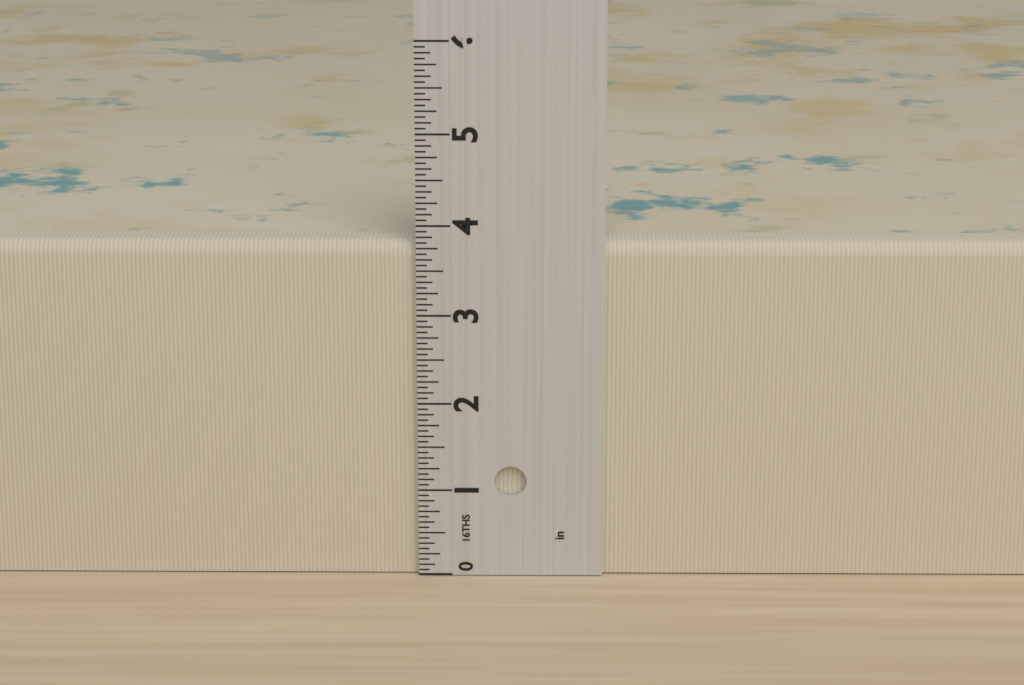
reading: 3.8125 in
